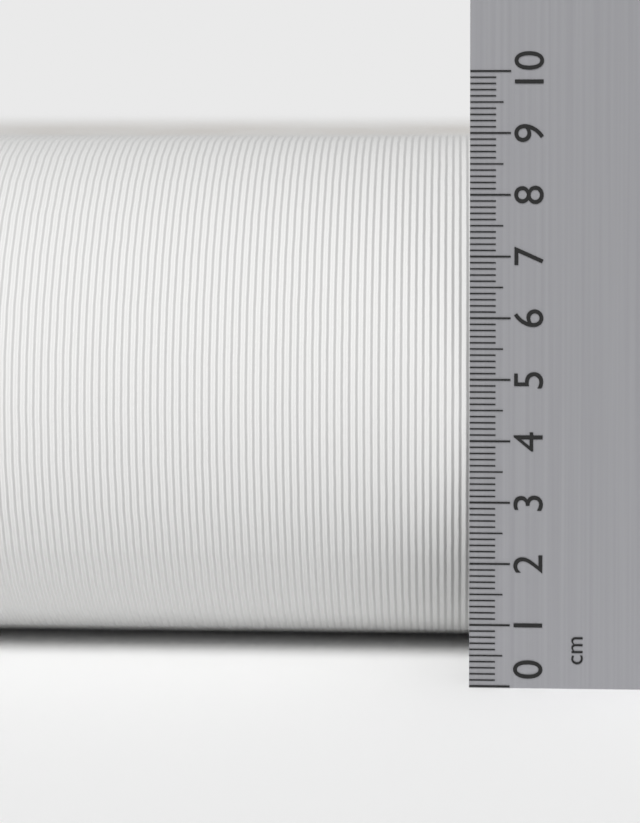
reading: 8.9 cm
